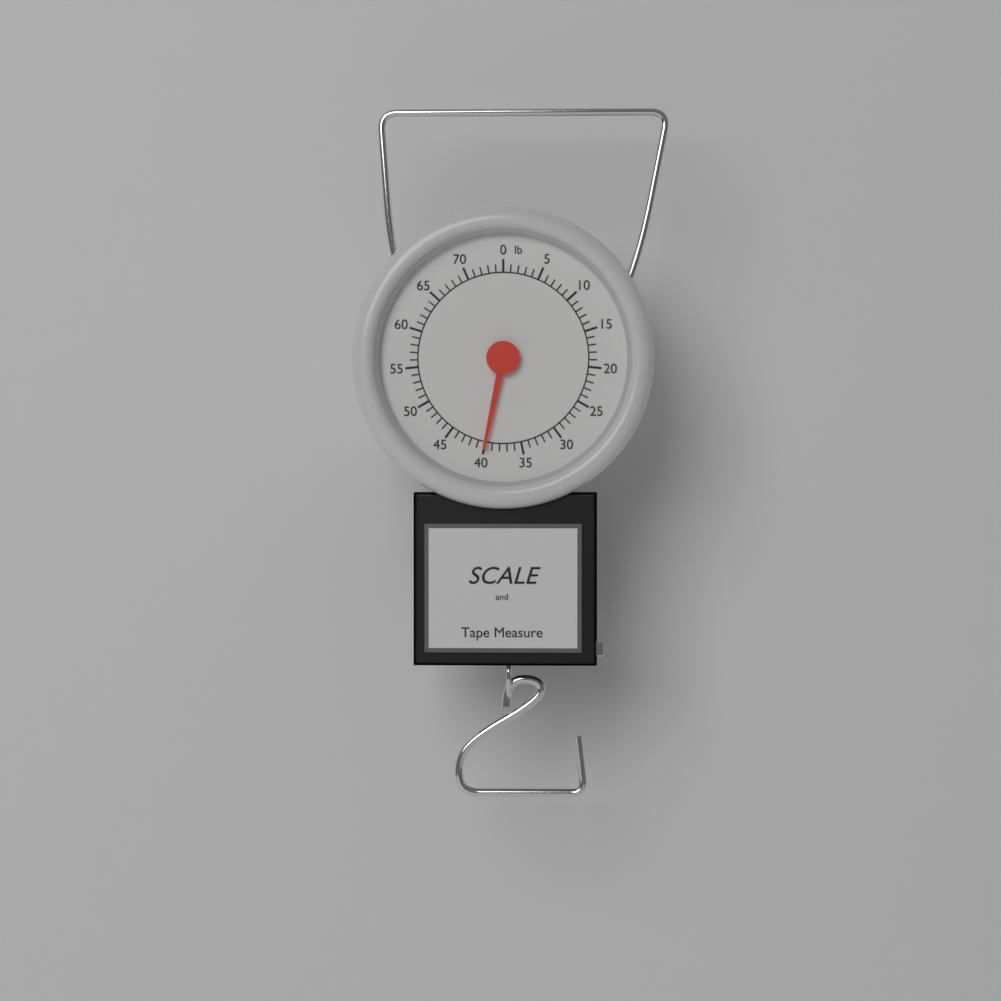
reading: 40 lb
